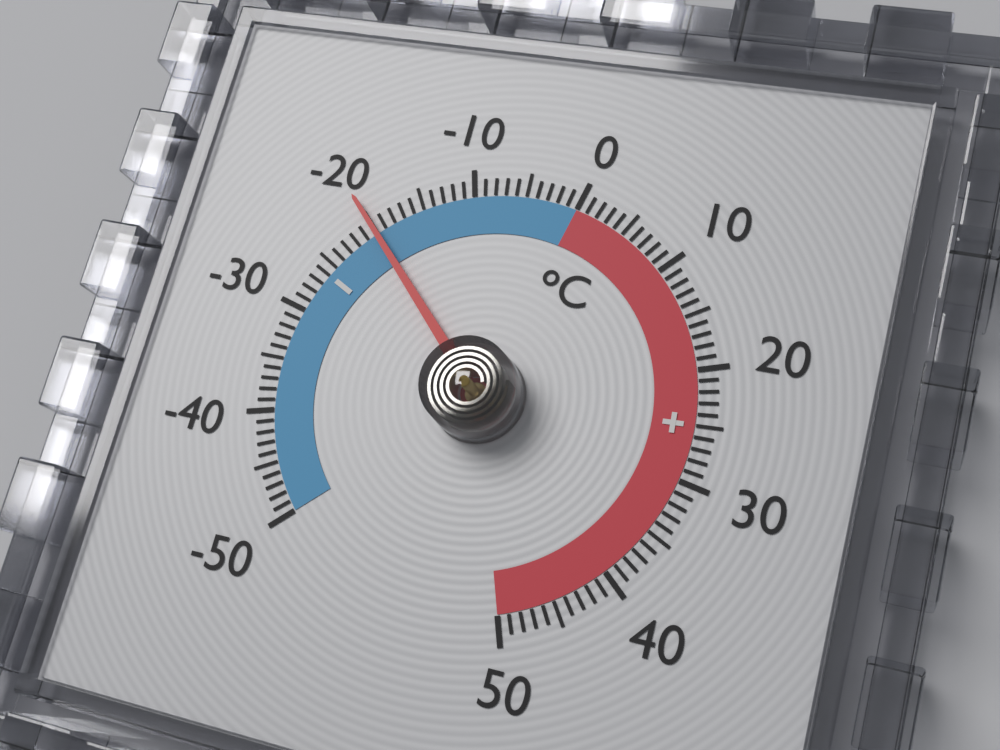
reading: -20 °C
